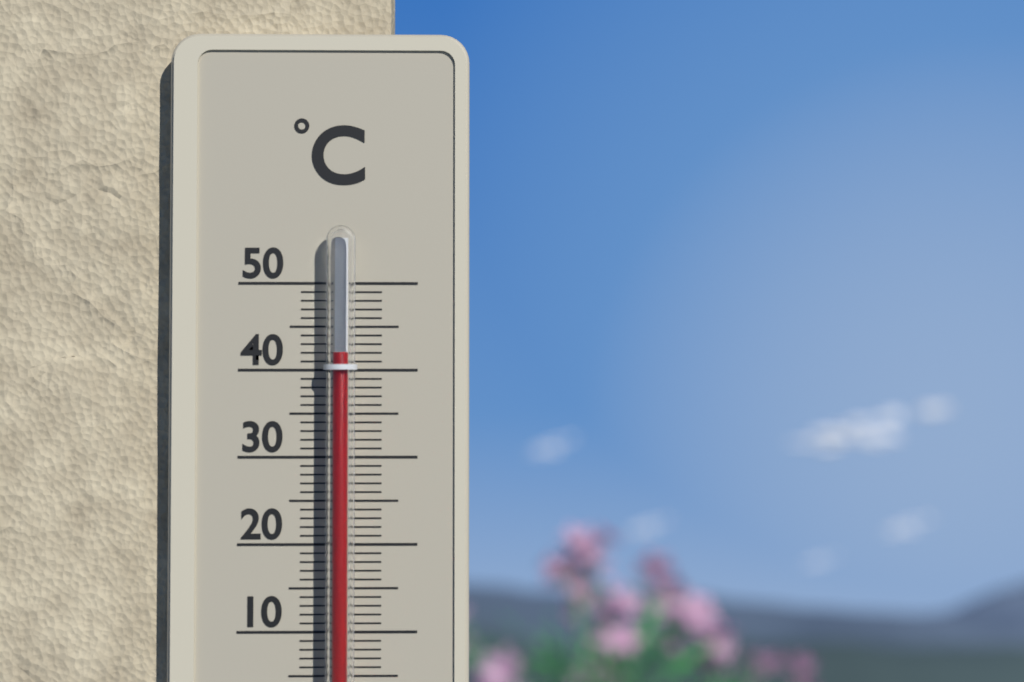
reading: 42 °C
